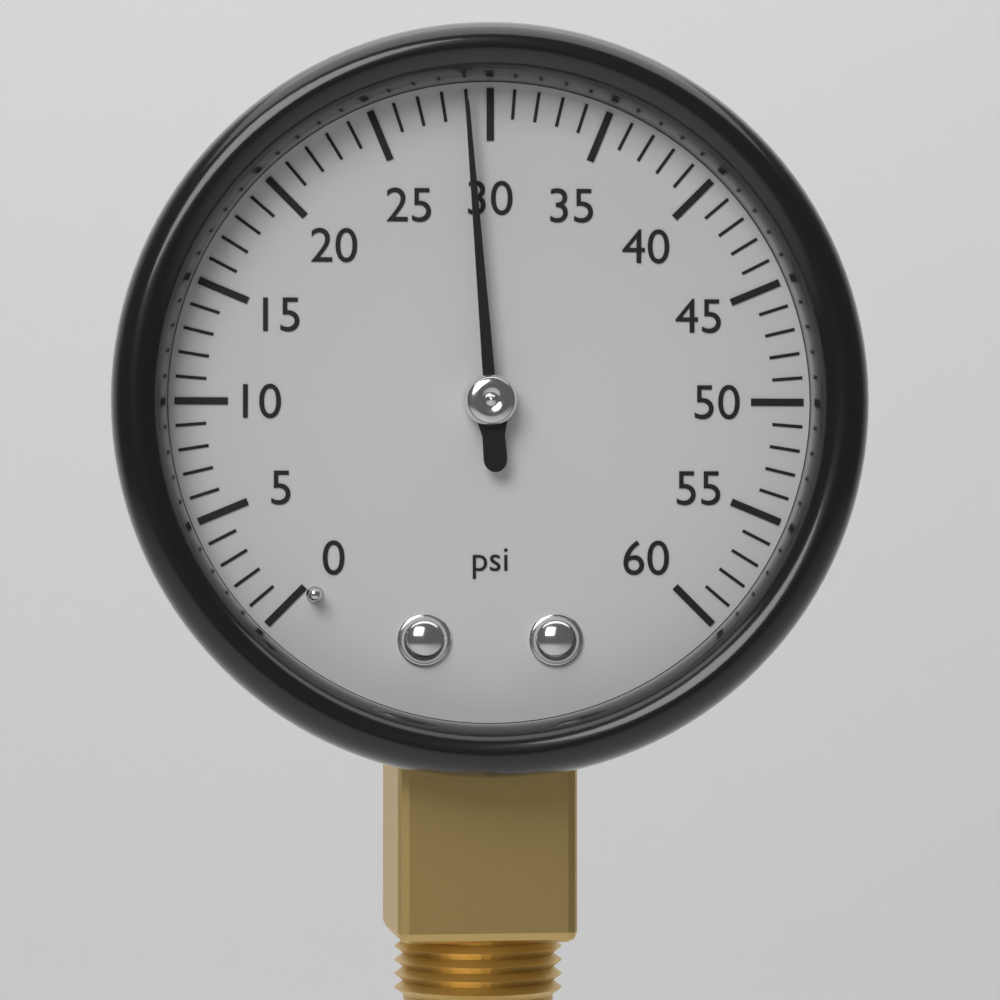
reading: 29 psi
